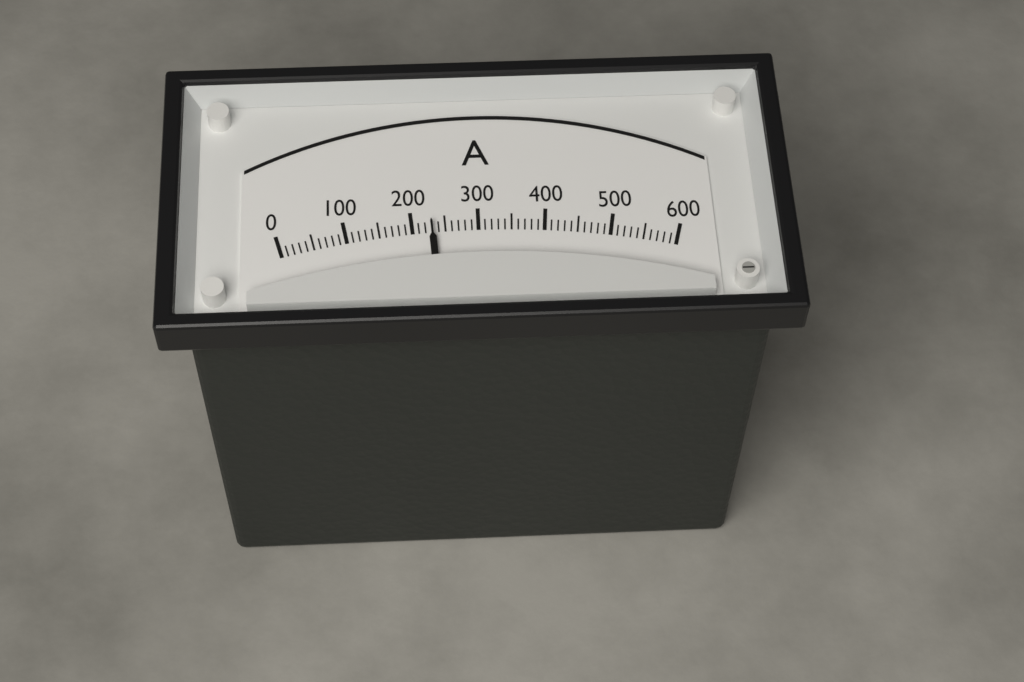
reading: 230 A
